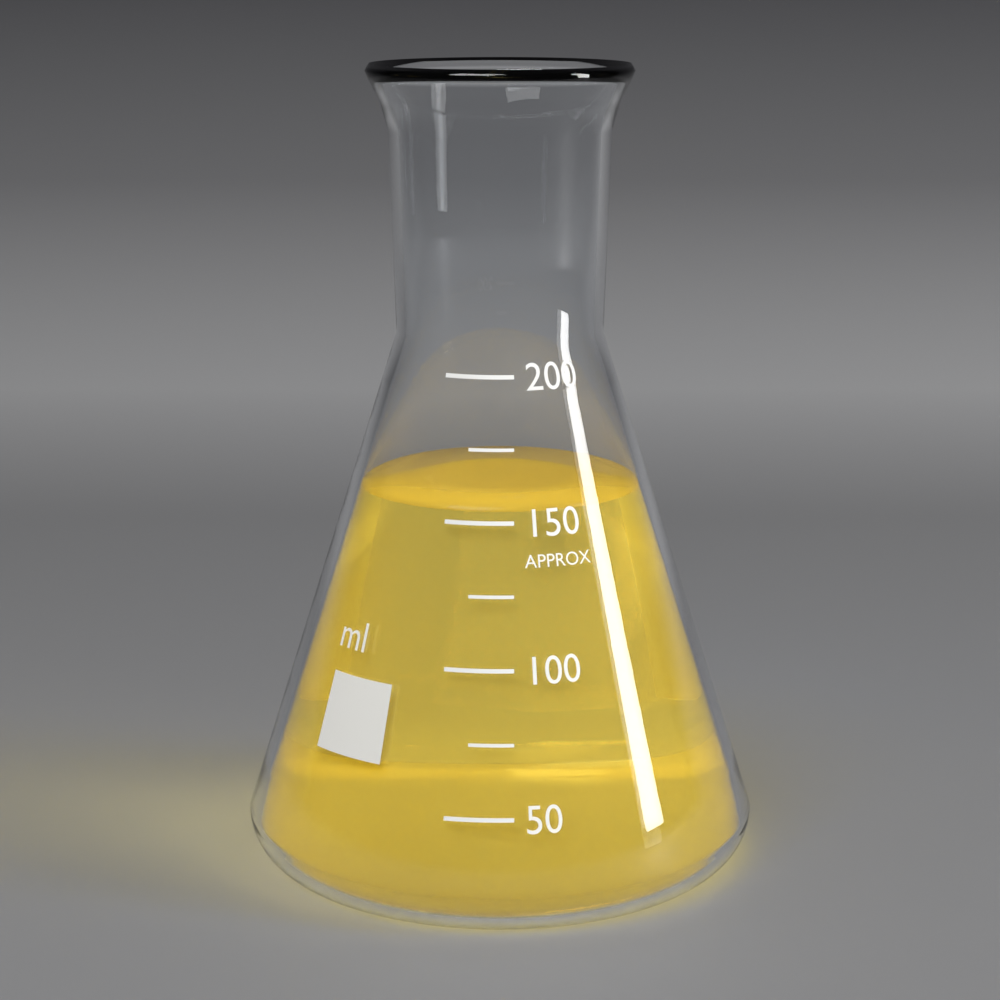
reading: 155 ml
